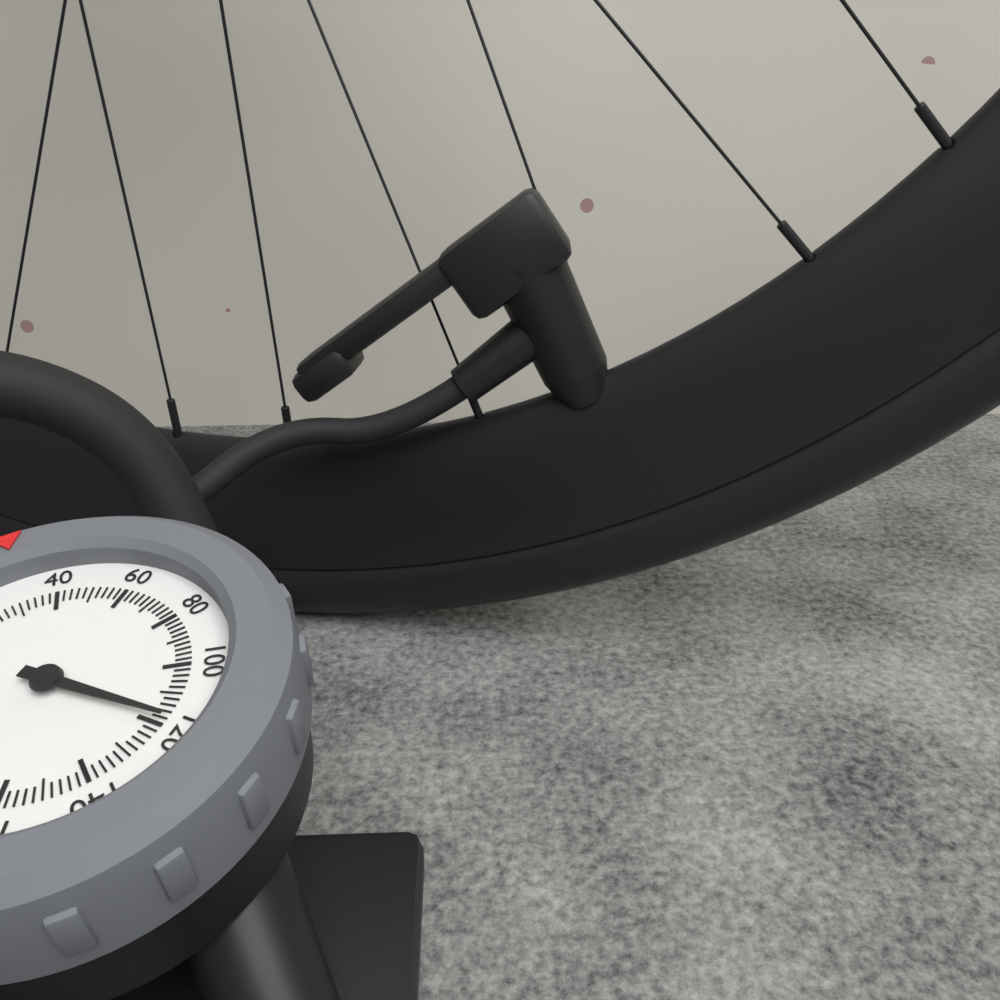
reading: 118 psi
